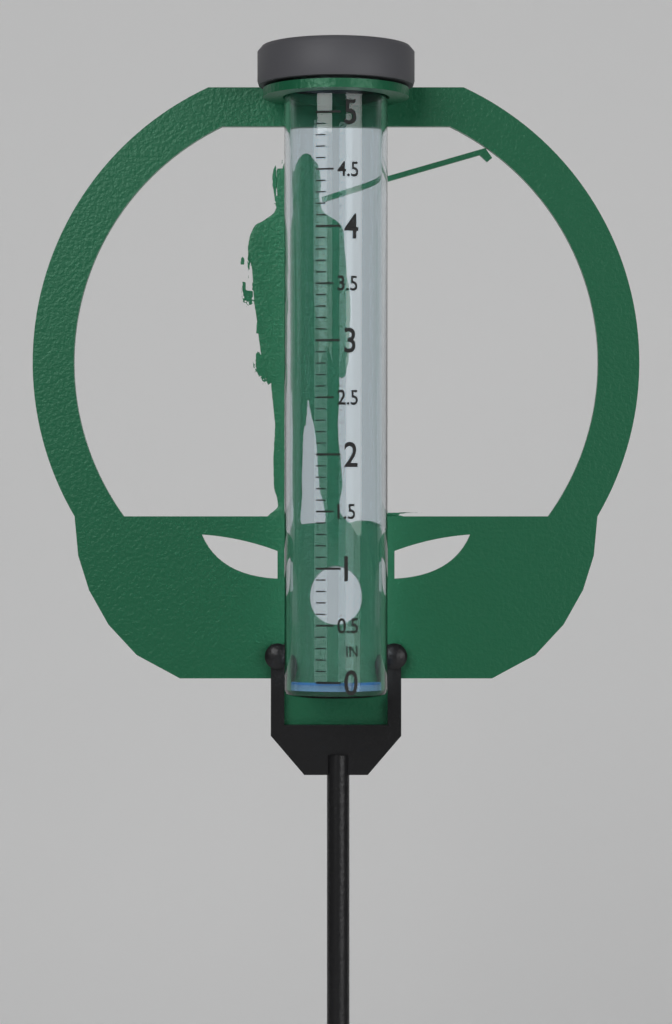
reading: 0.0 in
